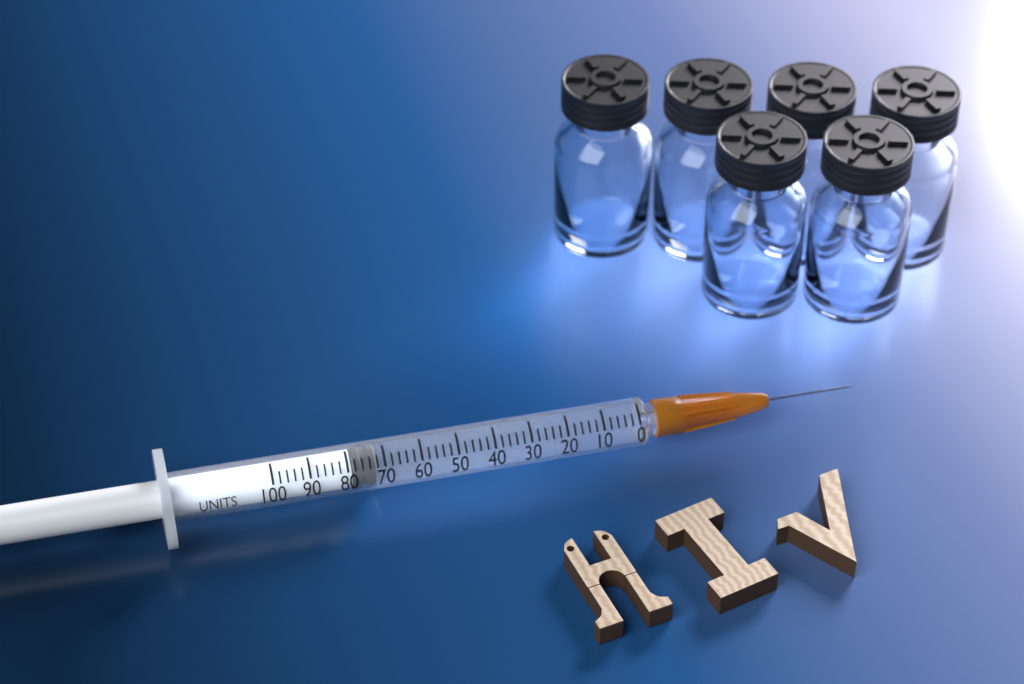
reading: 72 units
